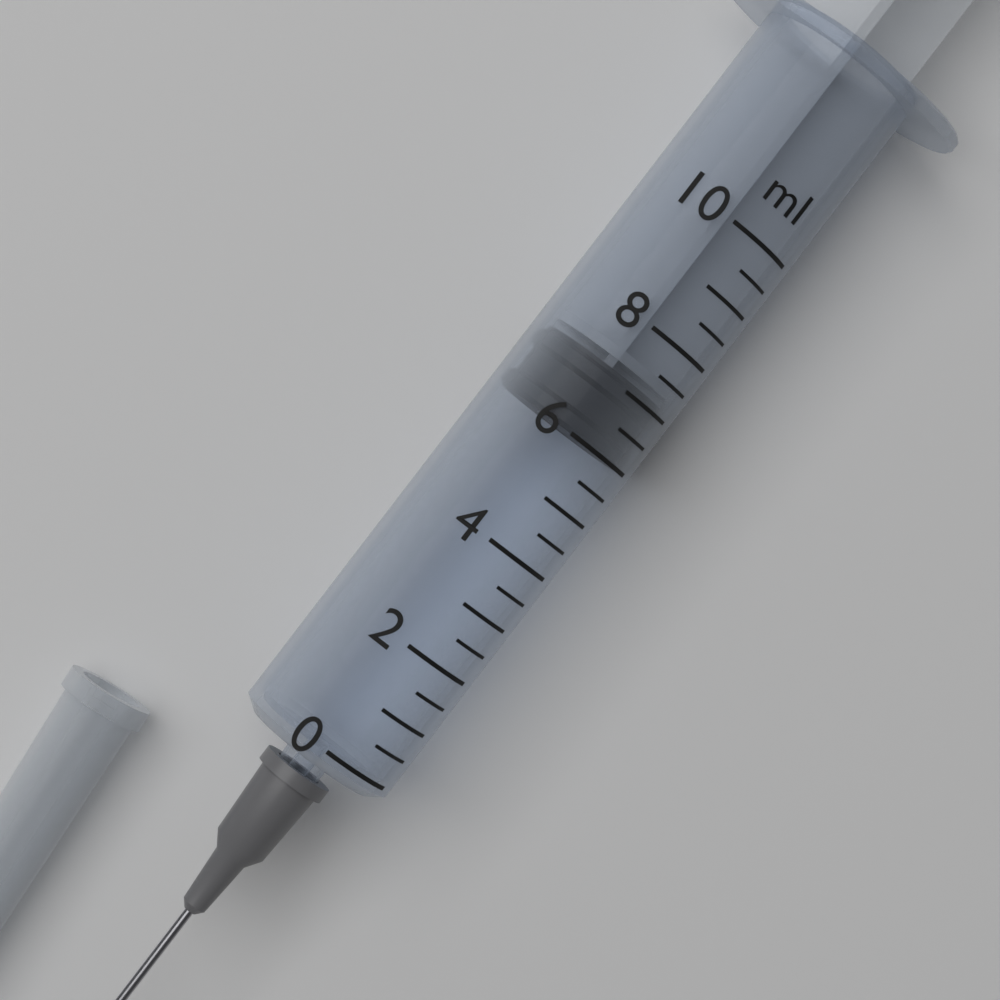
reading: 6.0 ml
